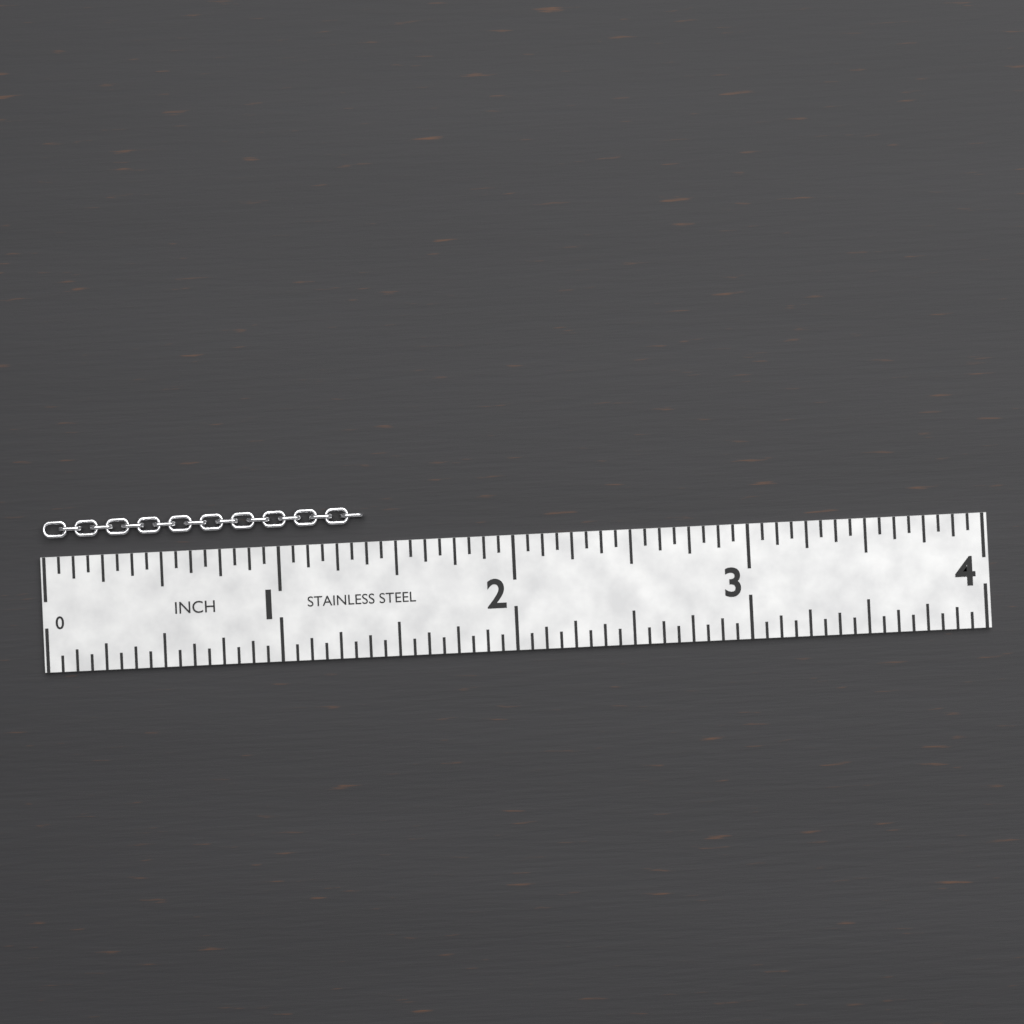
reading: 1.3750 in
